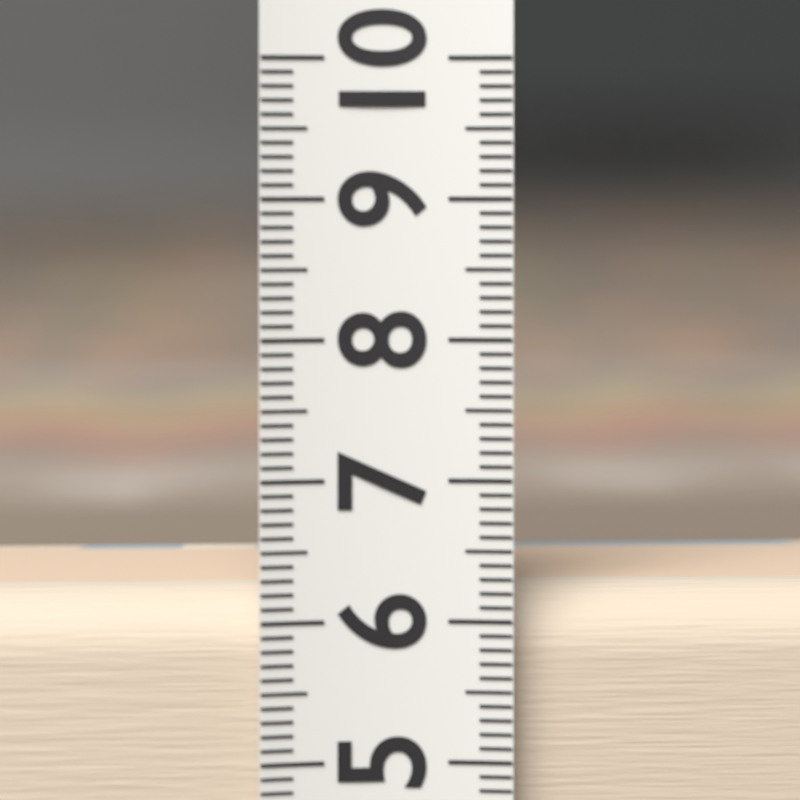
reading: 6.2 (no unit)
